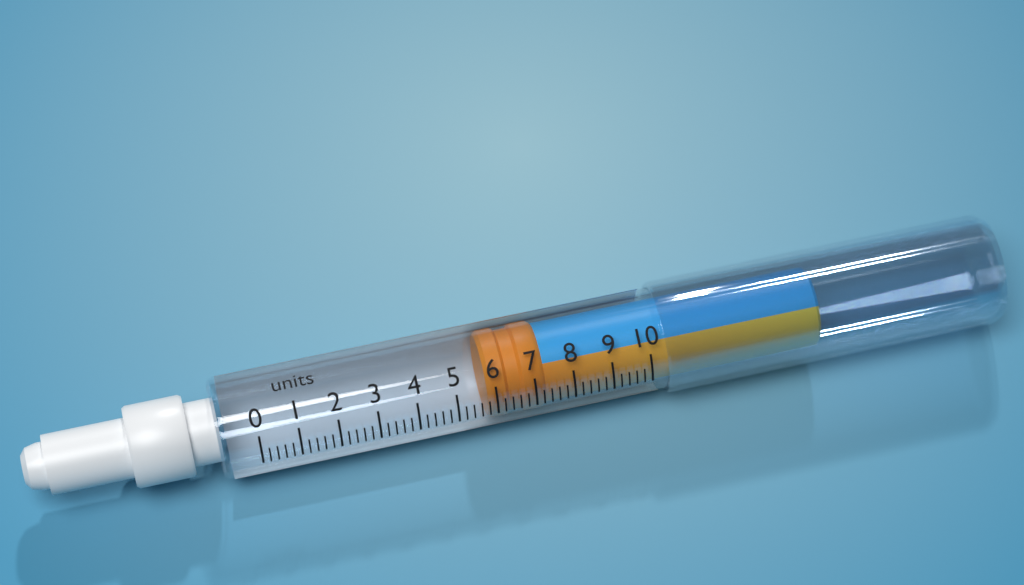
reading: 5.8 units
